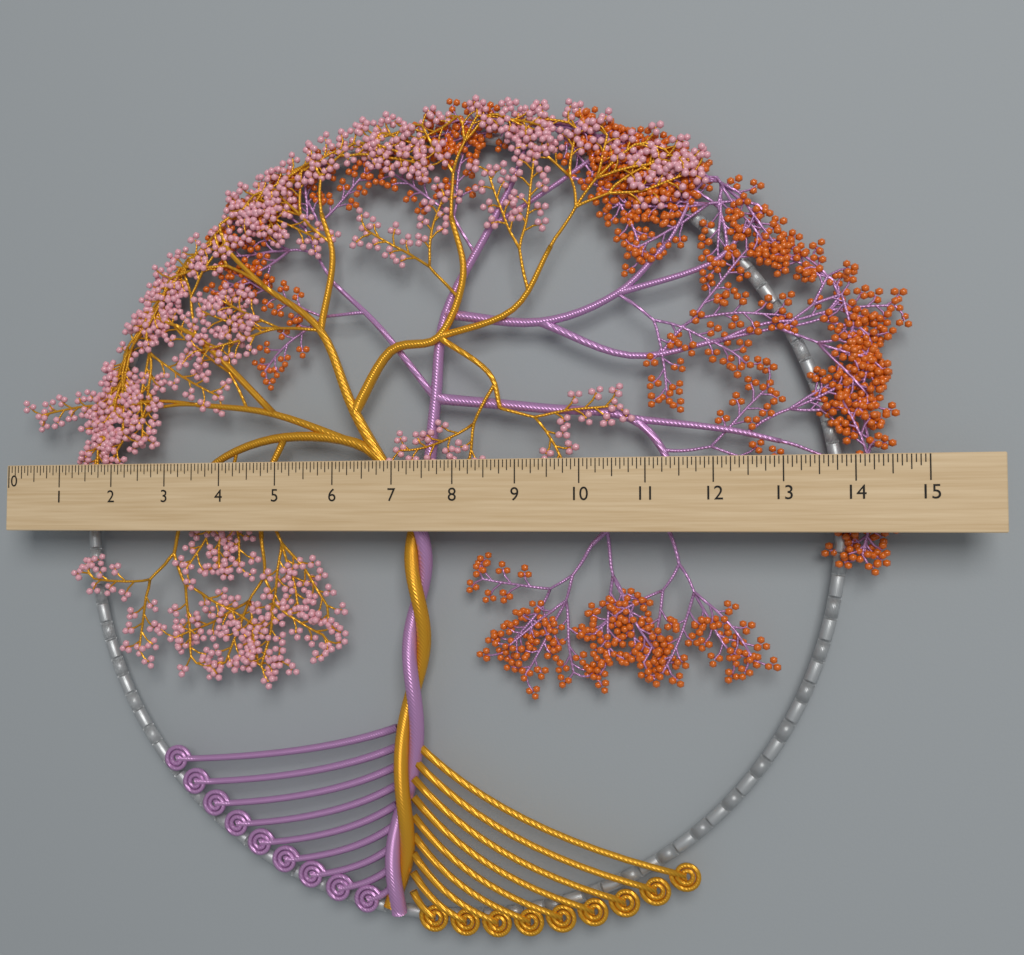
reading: 14.8750 (no unit)
